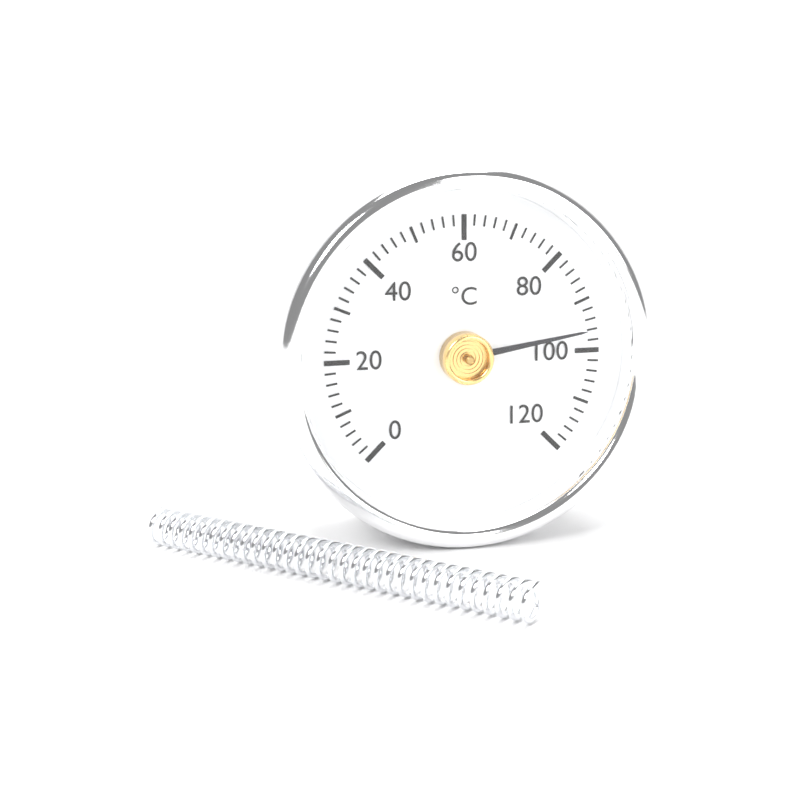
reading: 96 °C
